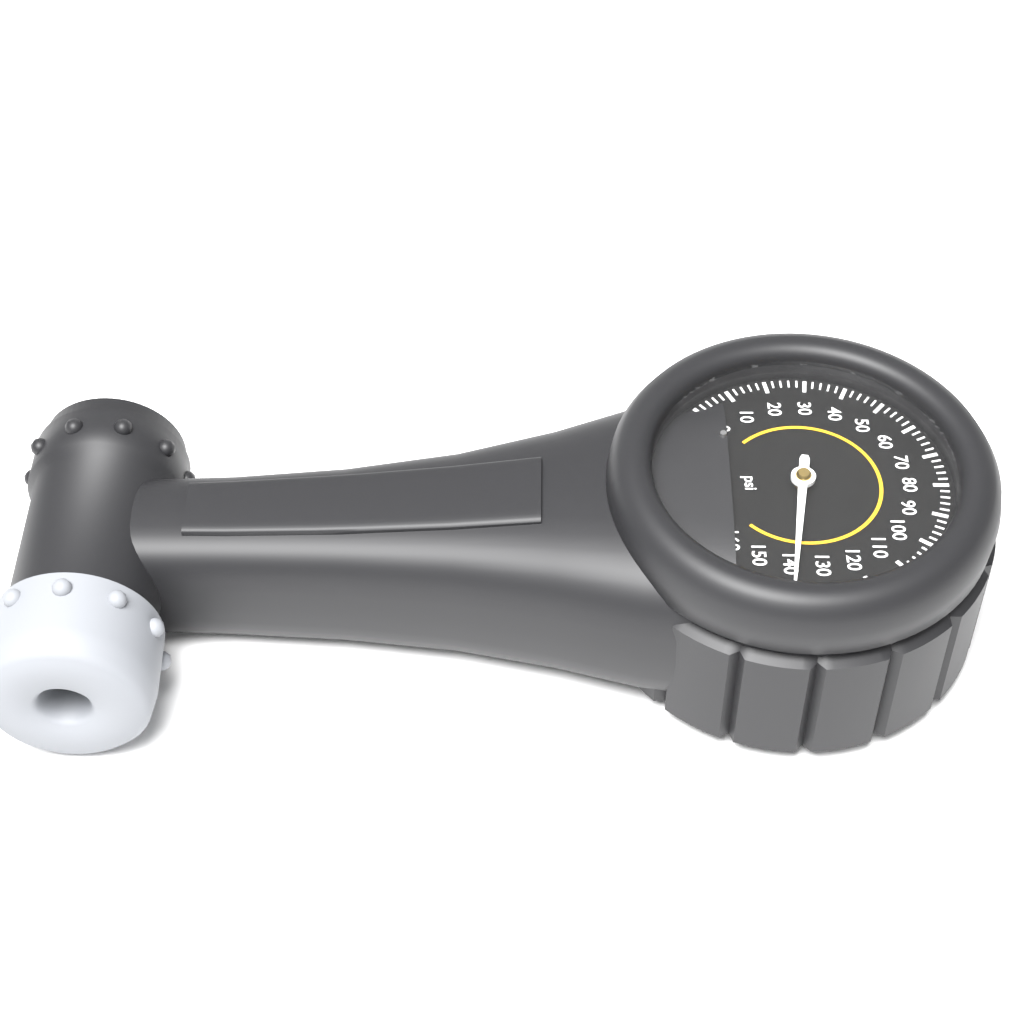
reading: 138 psi
